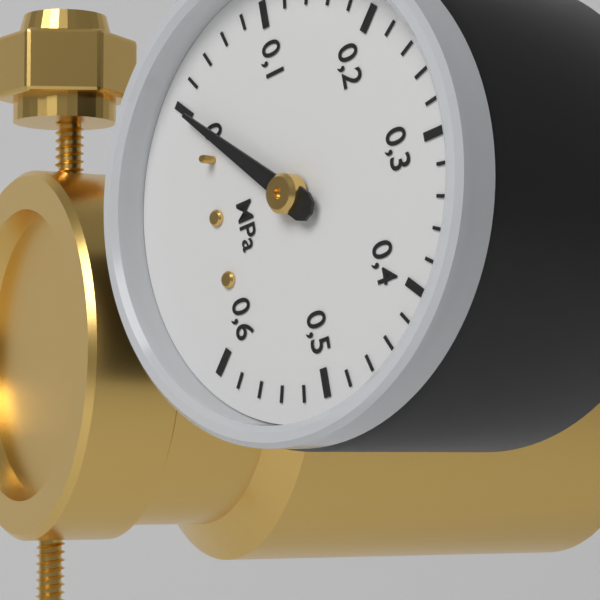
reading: 0.00 MPa
